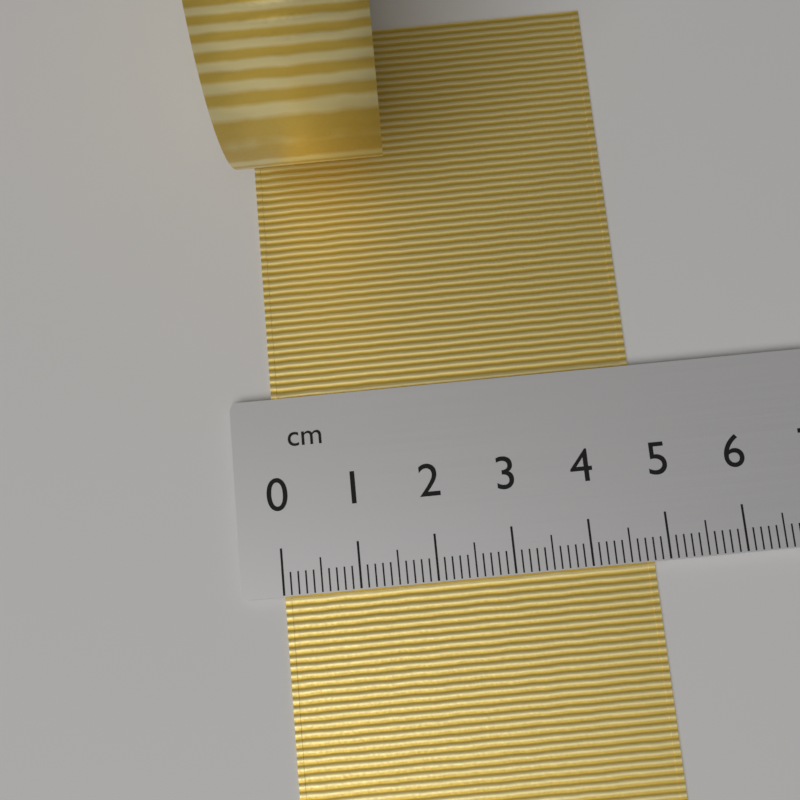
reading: 4.8 cm
